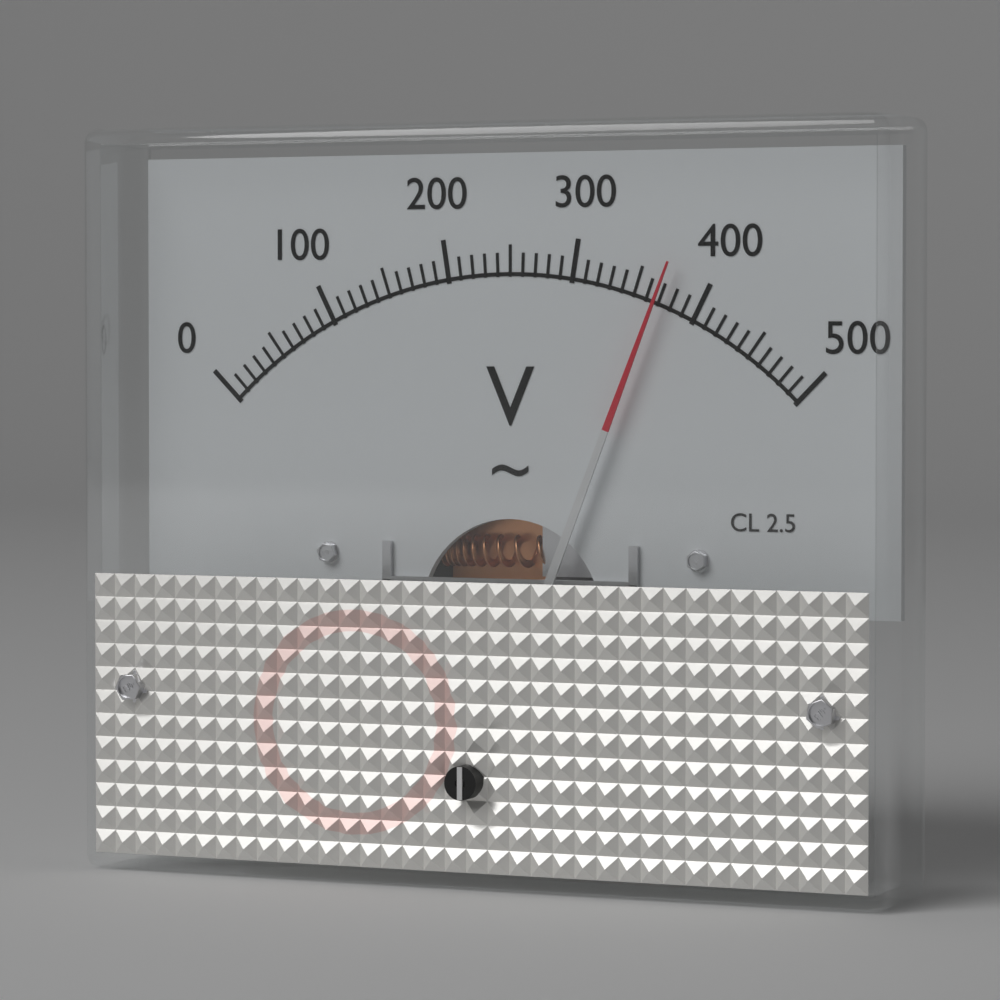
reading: 370 V
